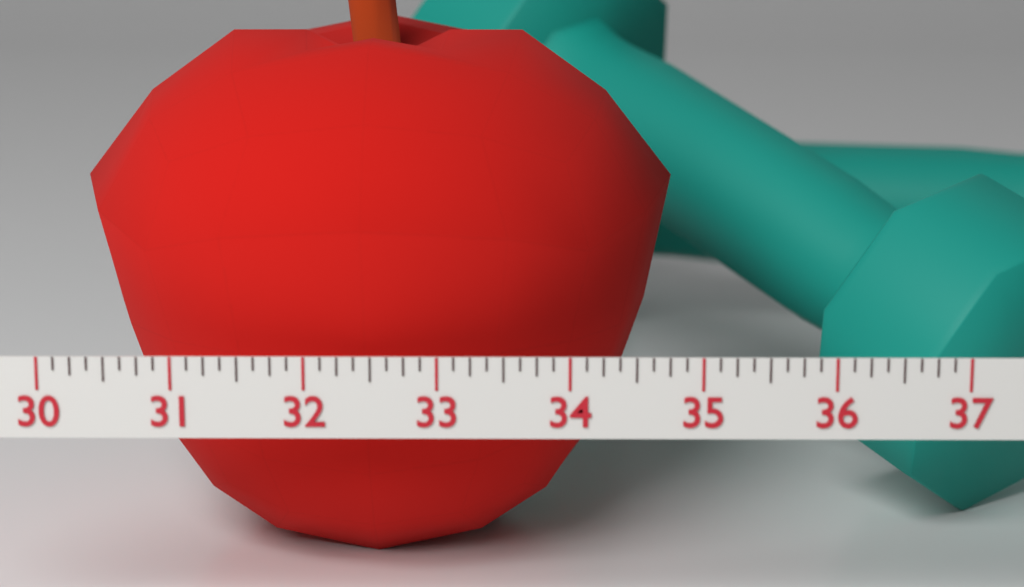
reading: 34.875 (no unit)
